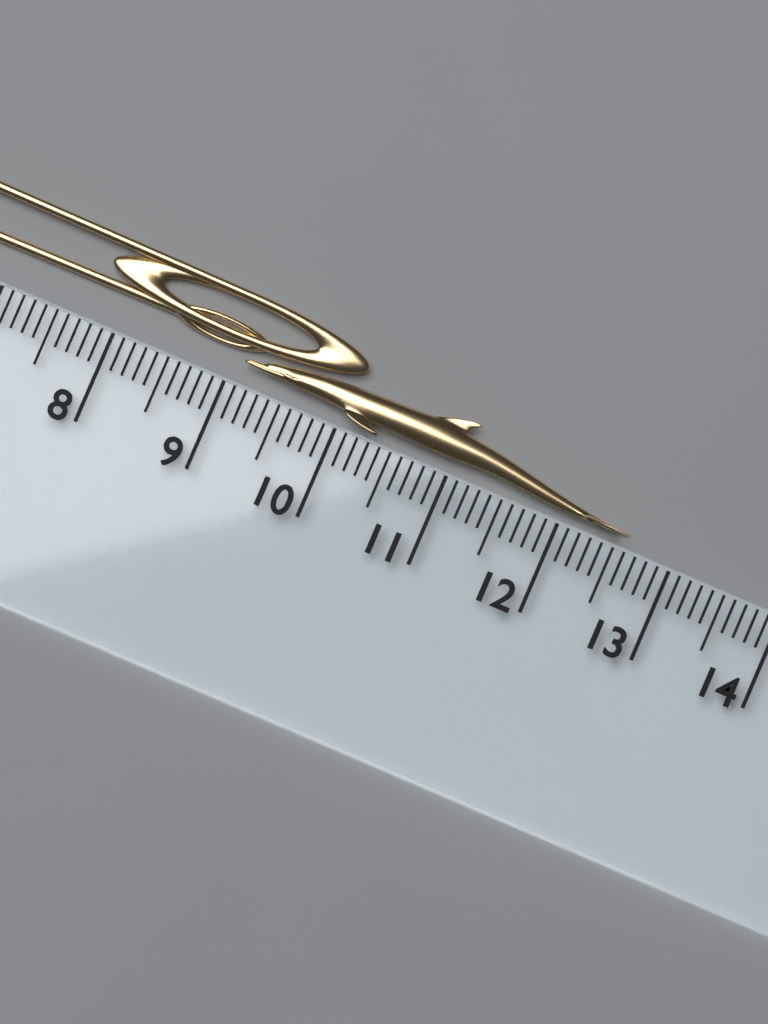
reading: 12.6 cm
